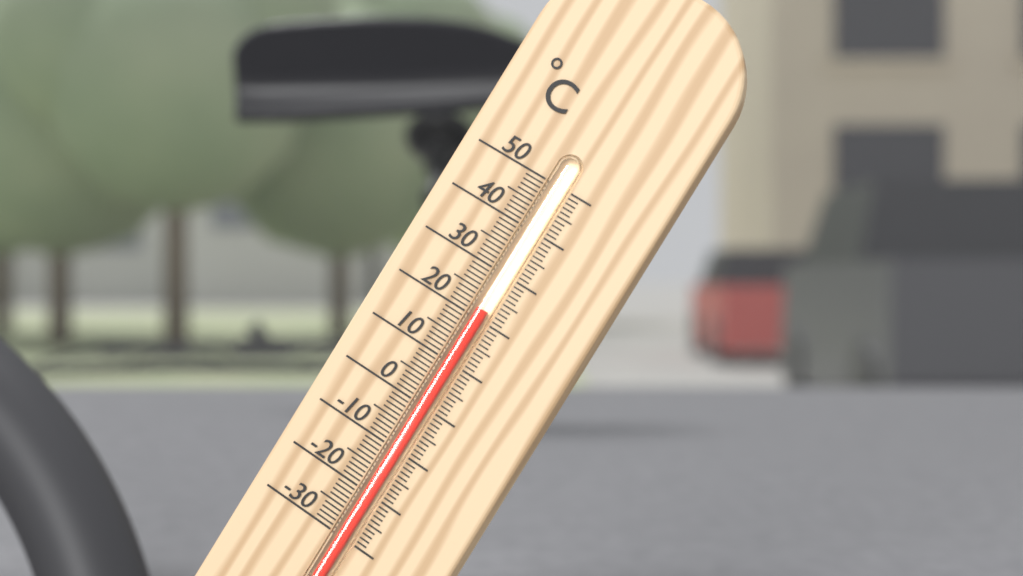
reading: 22 °C
